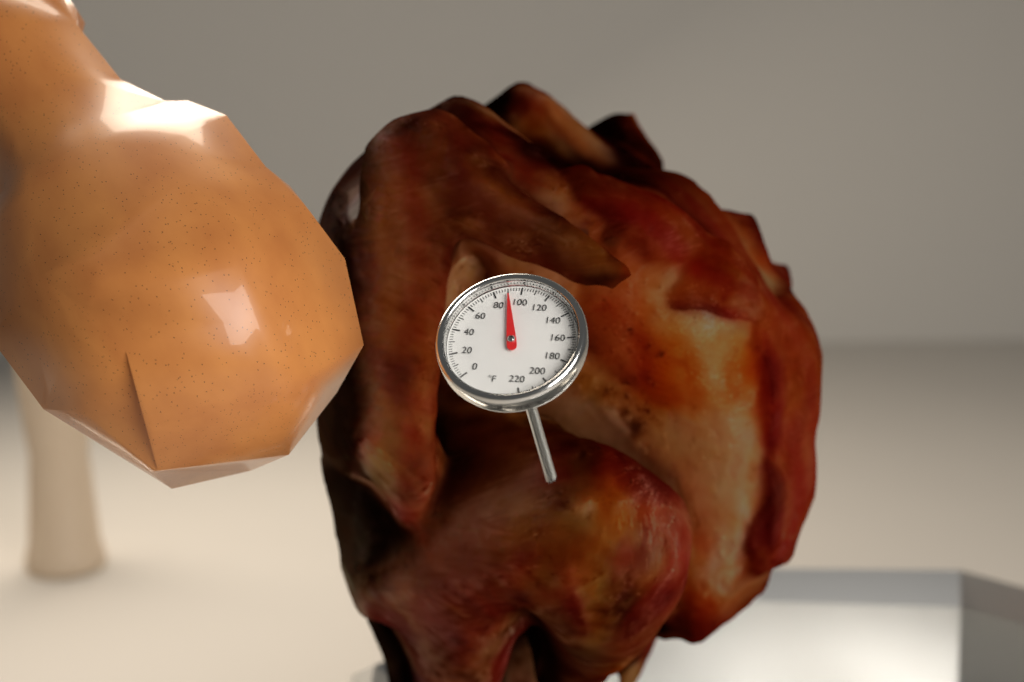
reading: 90 °F
